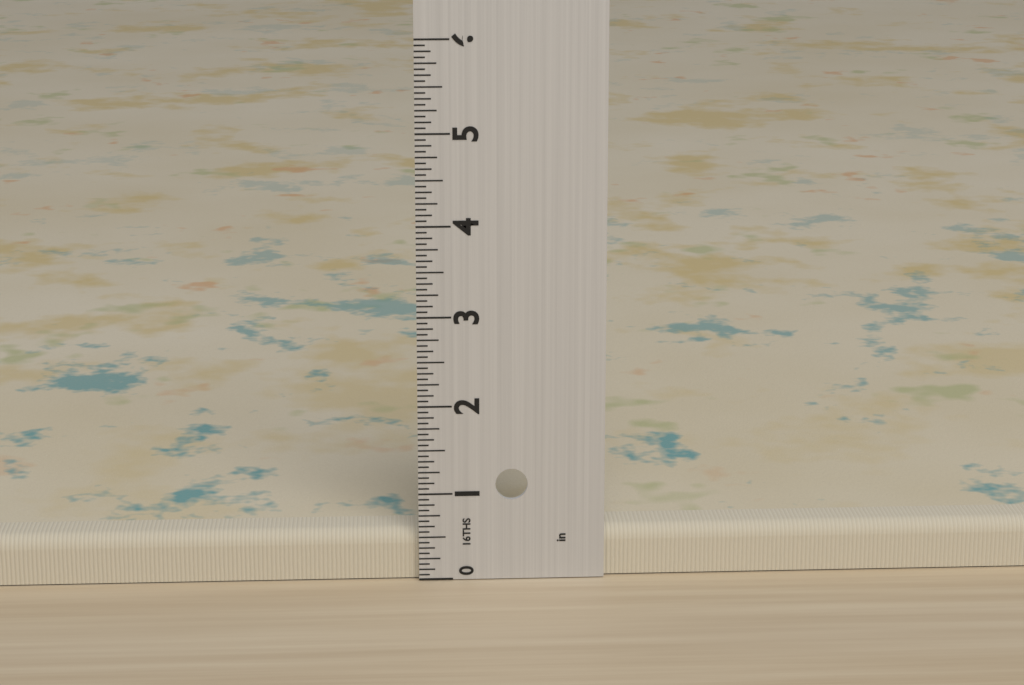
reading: 0.5625 in
